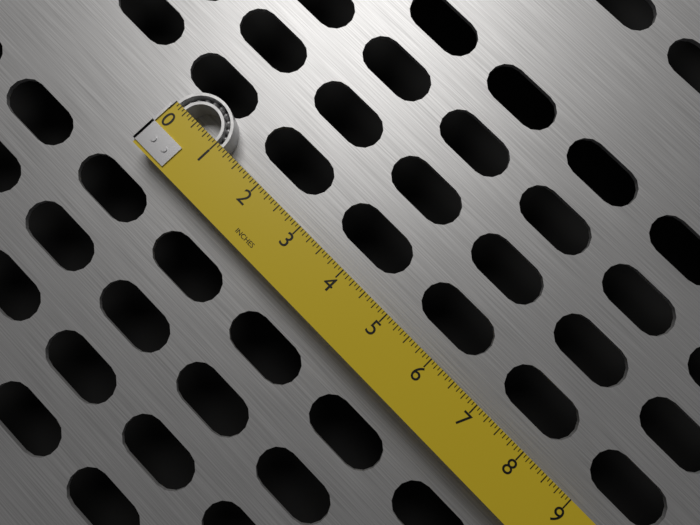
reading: 1.1250 in
